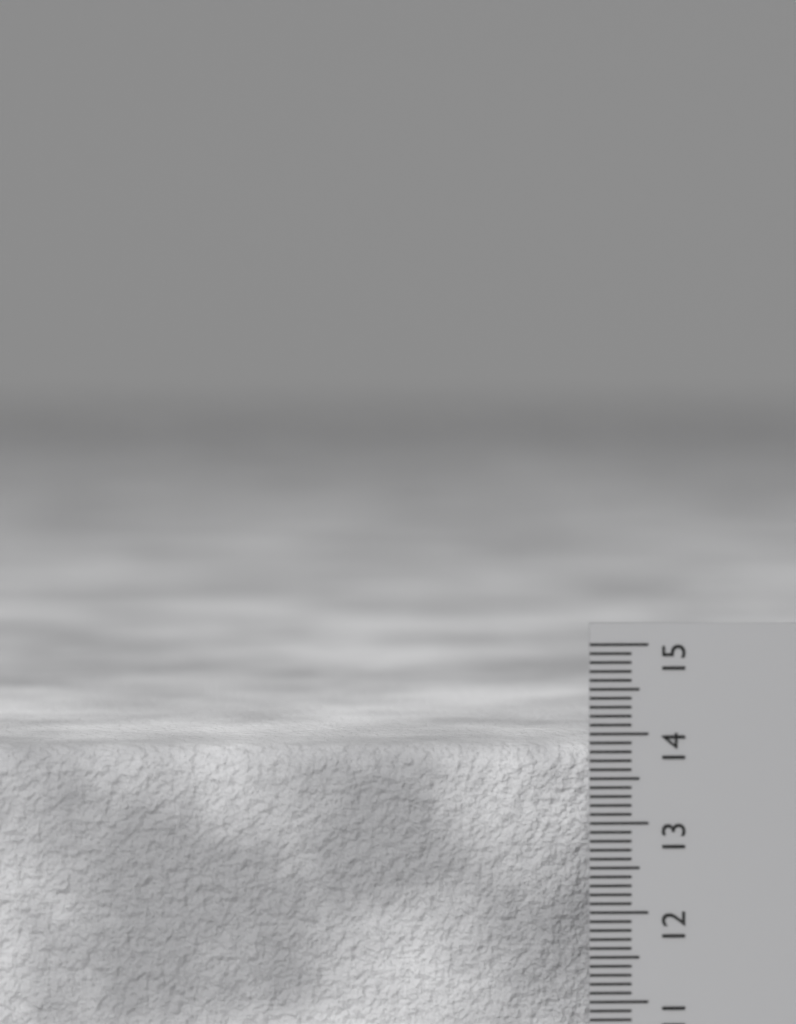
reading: 13.8 cm
